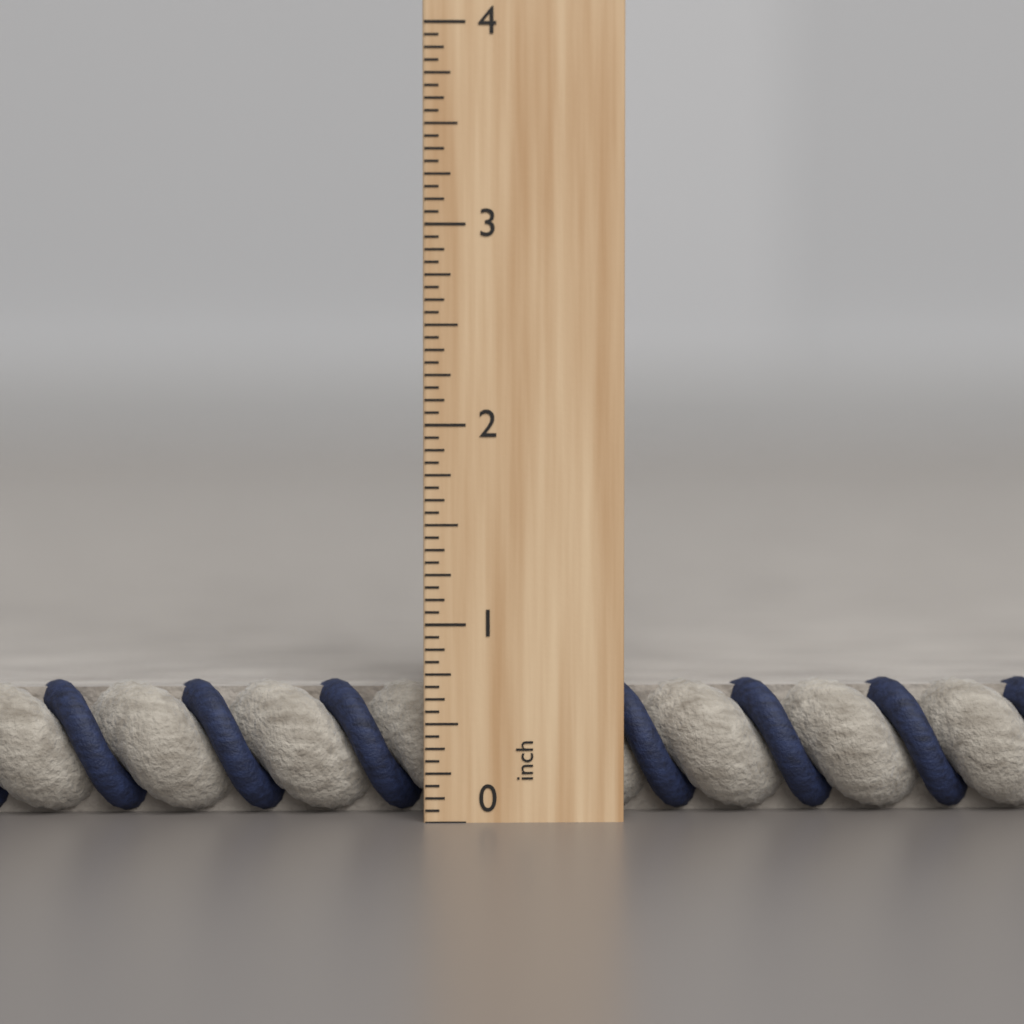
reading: 0.6875 inch
